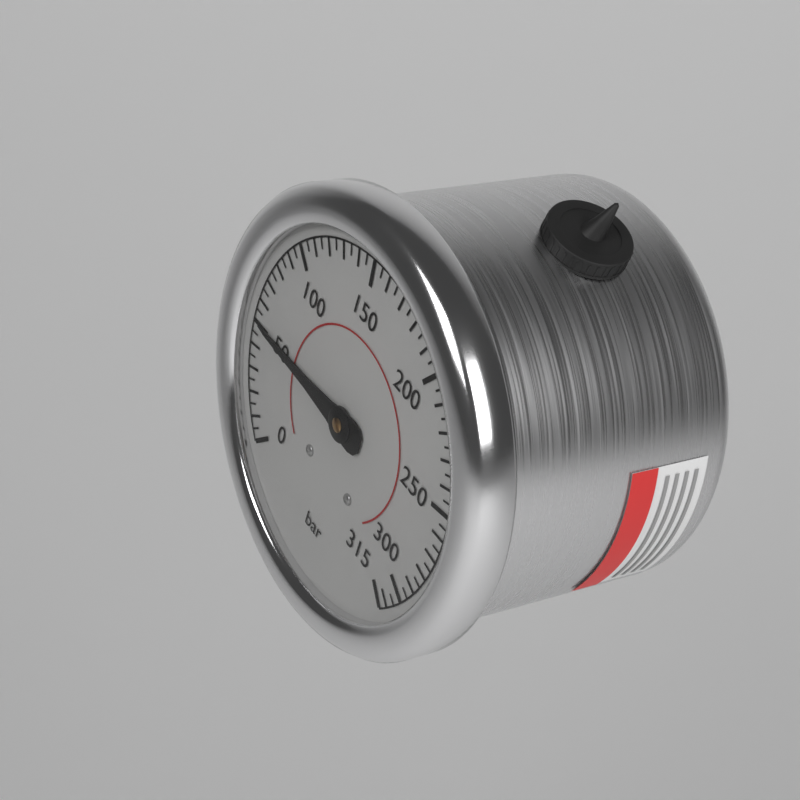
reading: 50 bar
